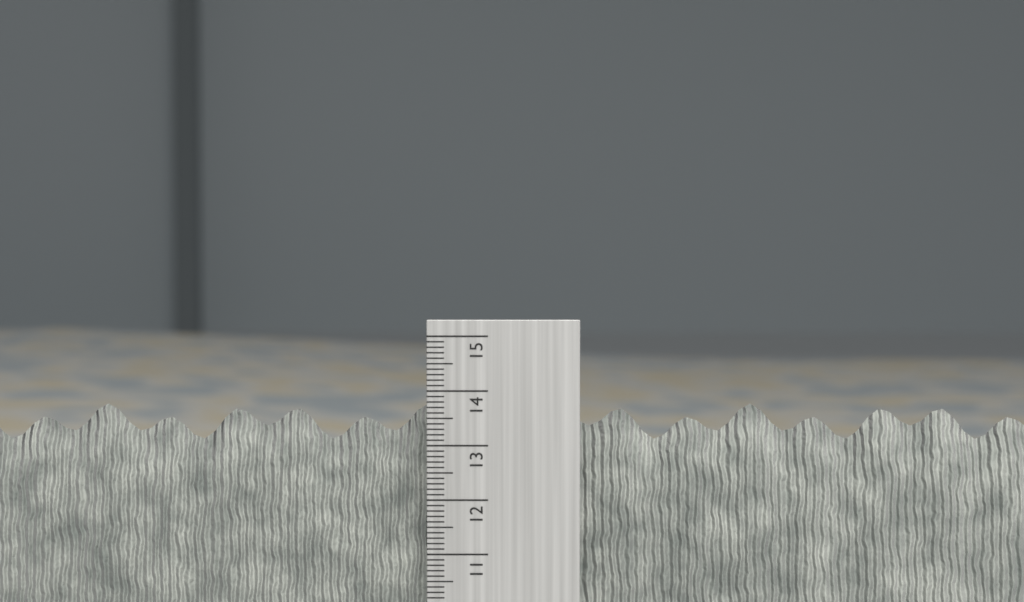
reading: 13.7 cm
